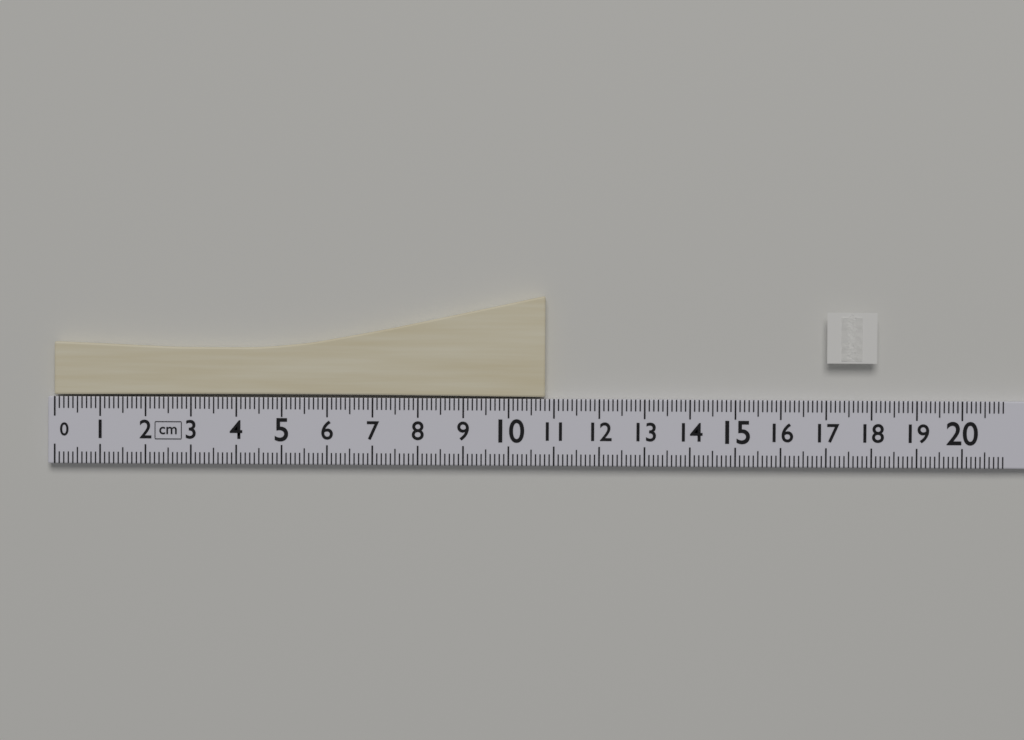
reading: 10.8 cm
